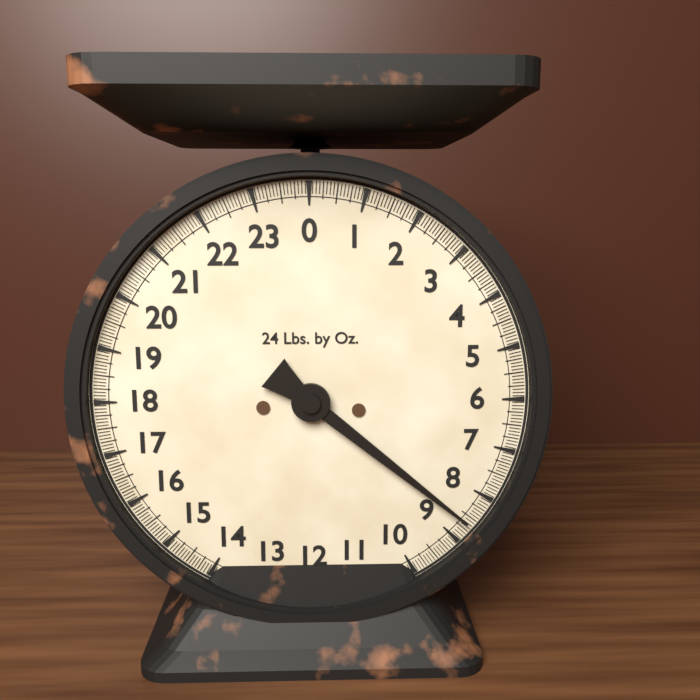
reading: 8.6250 lb
